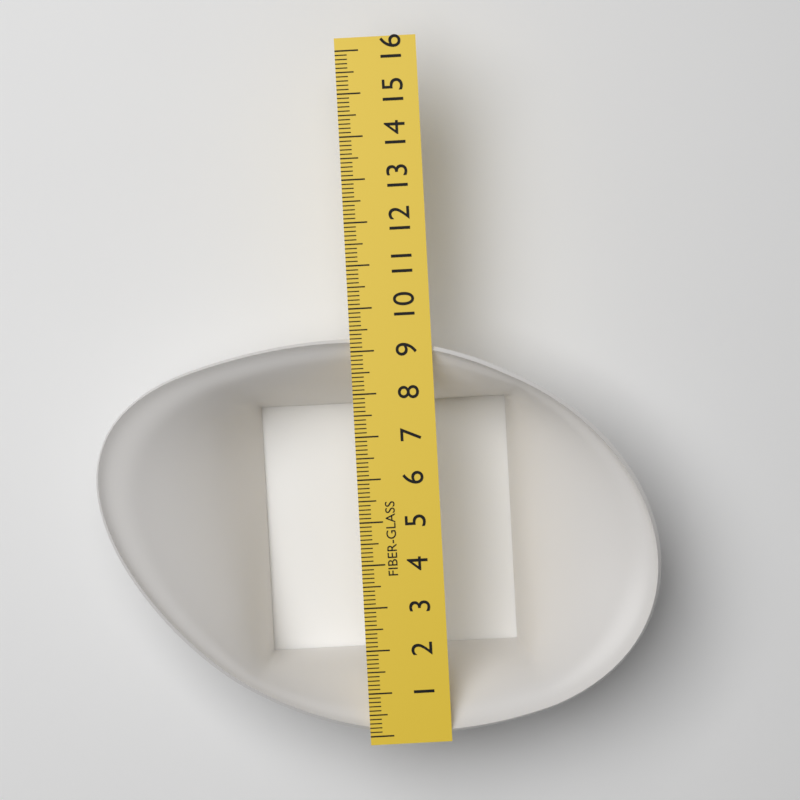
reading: 9.3 (no unit)
